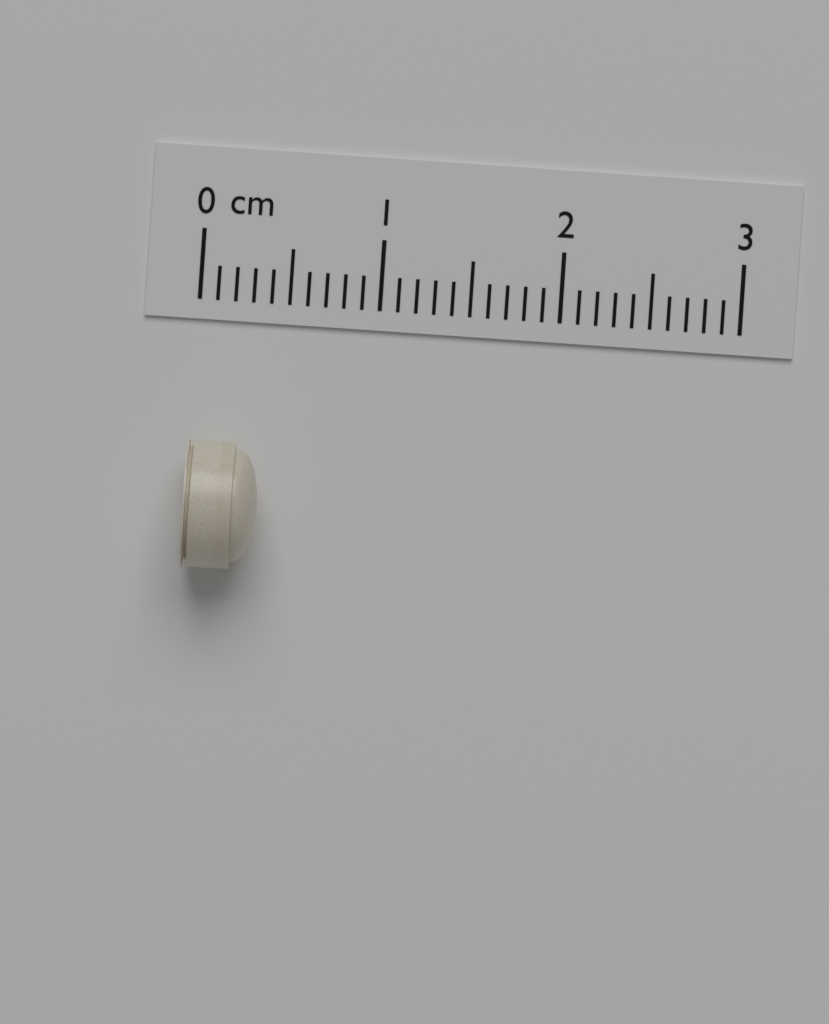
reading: 0.4 cm
